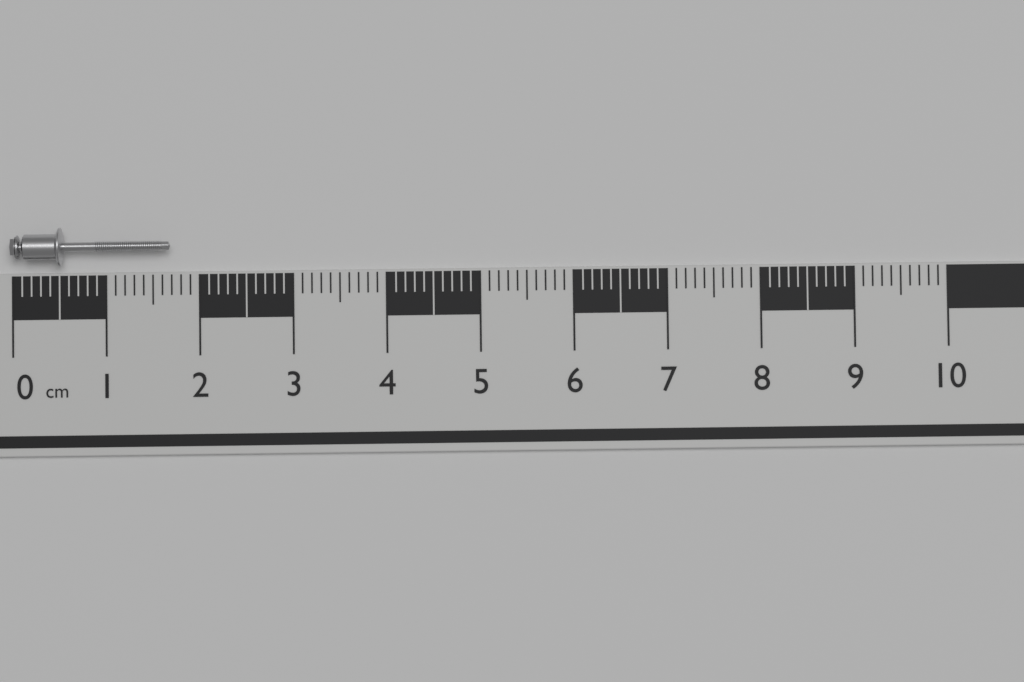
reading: 1.7 cm
